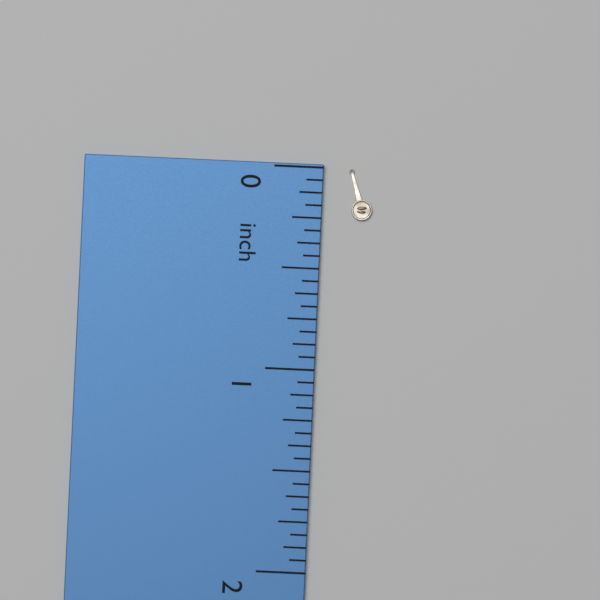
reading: 0.2500 inch
